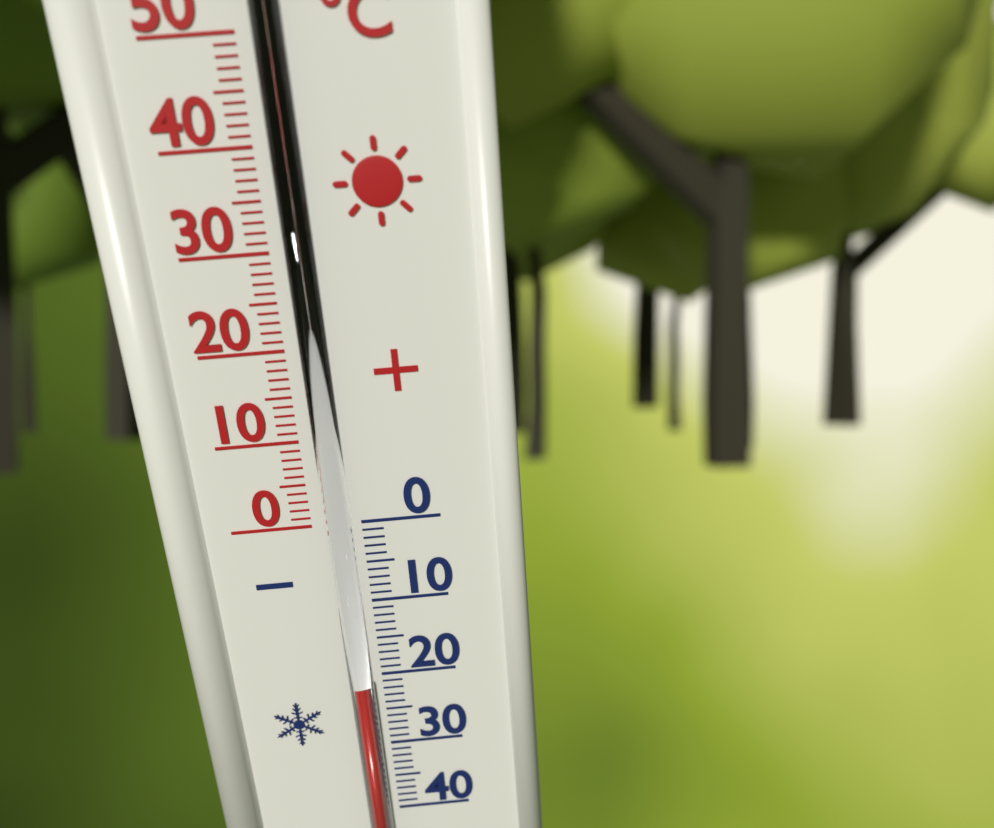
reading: -20 °C
